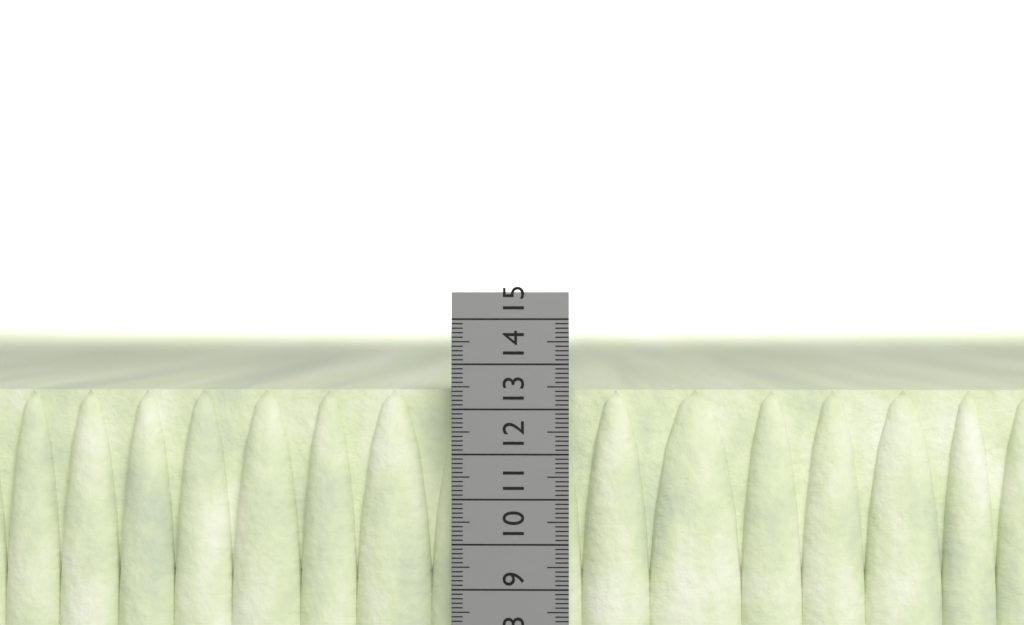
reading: 13.4 cm
